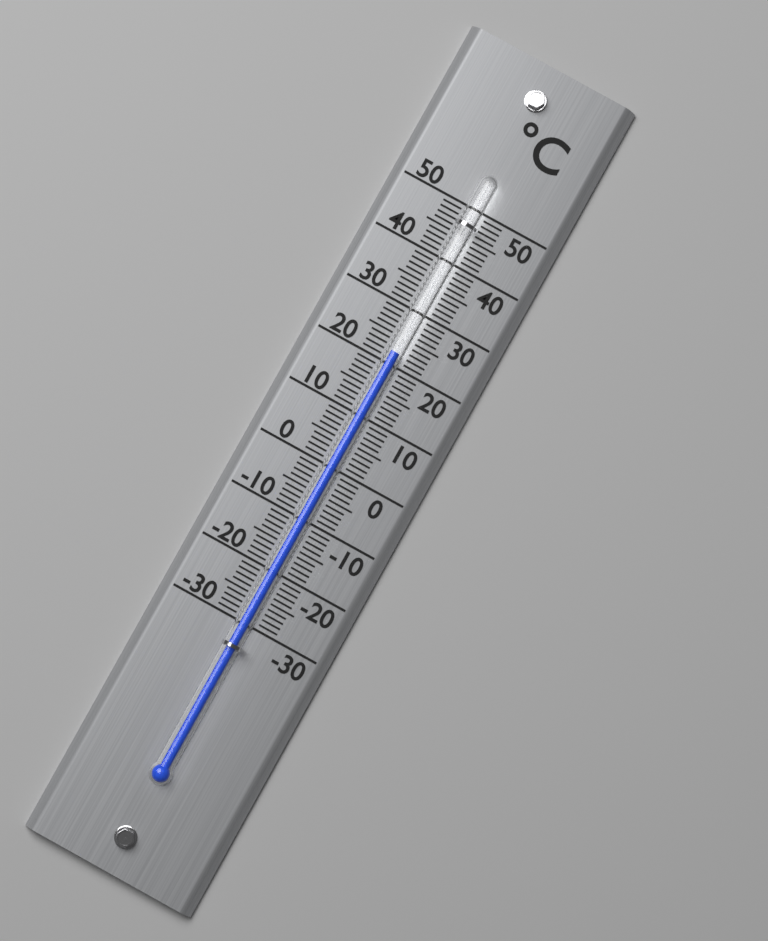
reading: 22 °C
